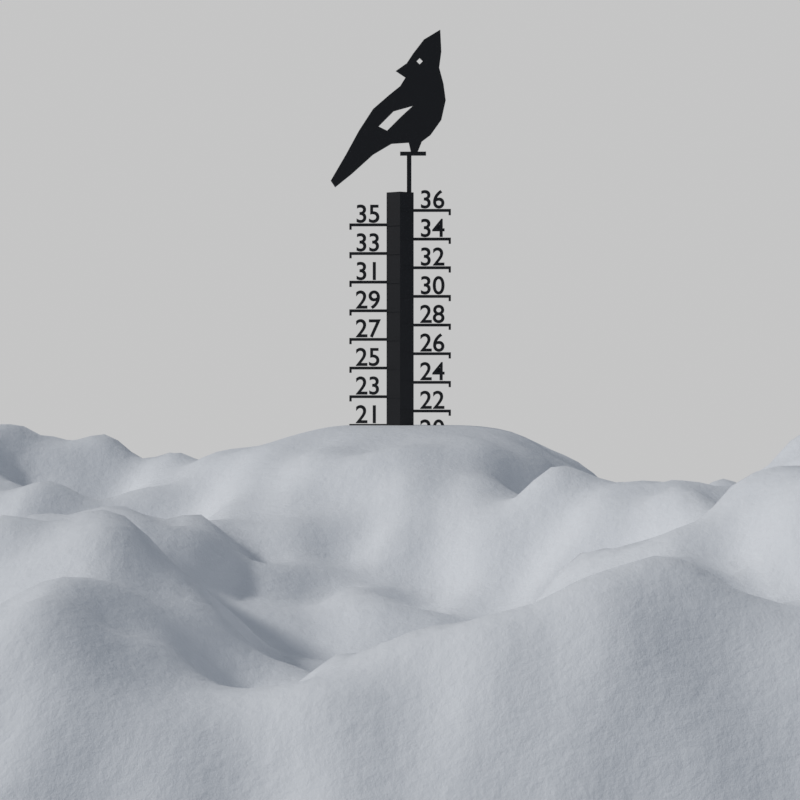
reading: 21 (no unit)
